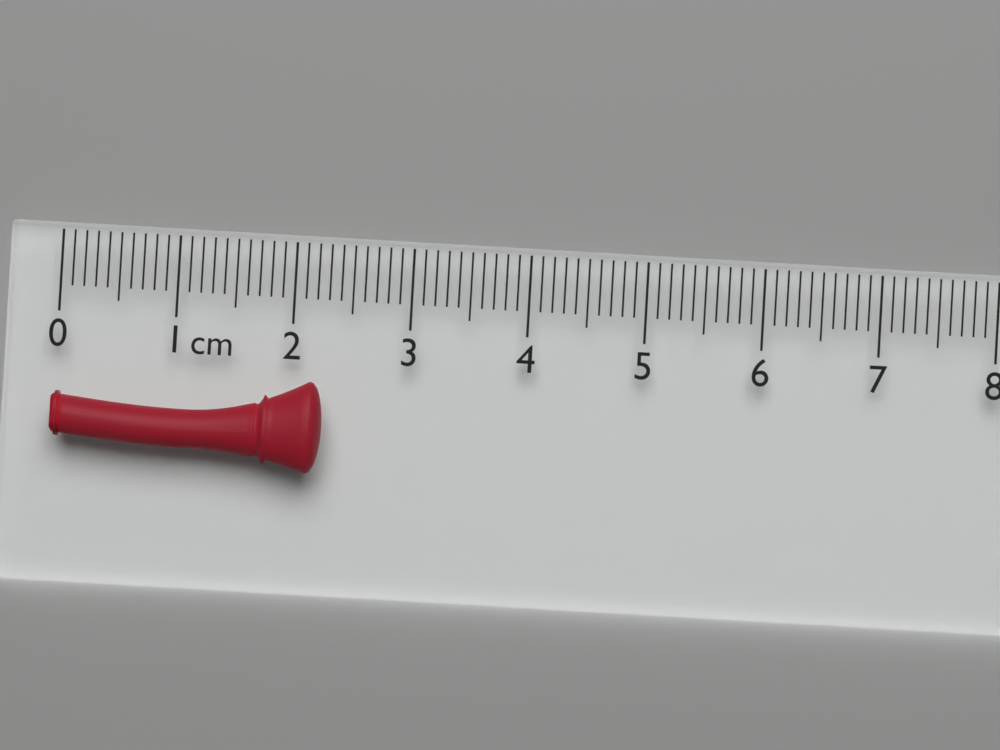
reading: 2.3 cm
